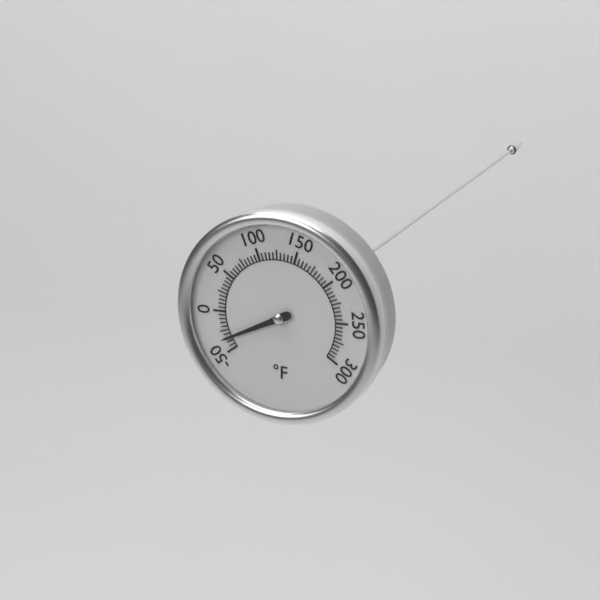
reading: -35 °F
